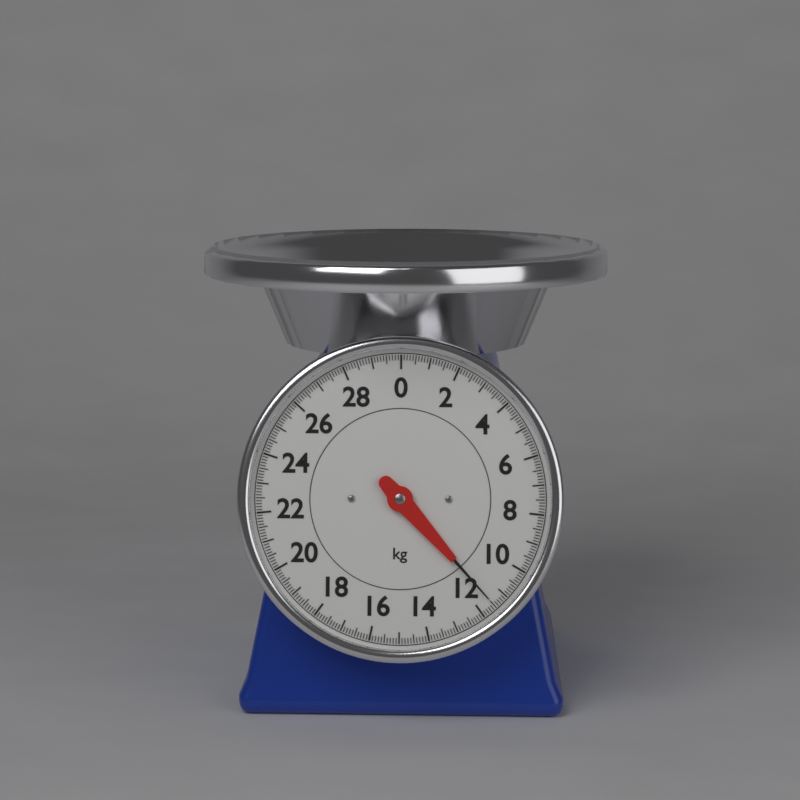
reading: 11.5 kg
